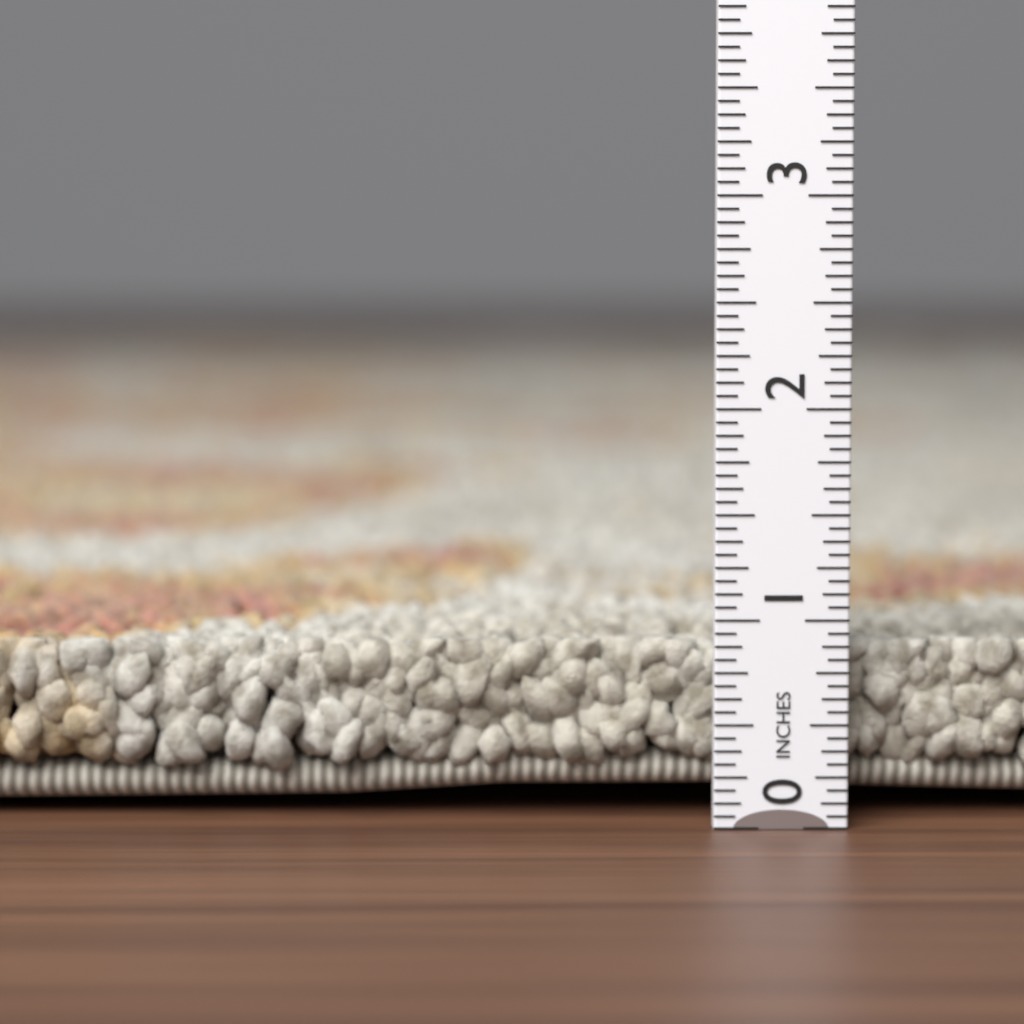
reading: 0.8750 in
